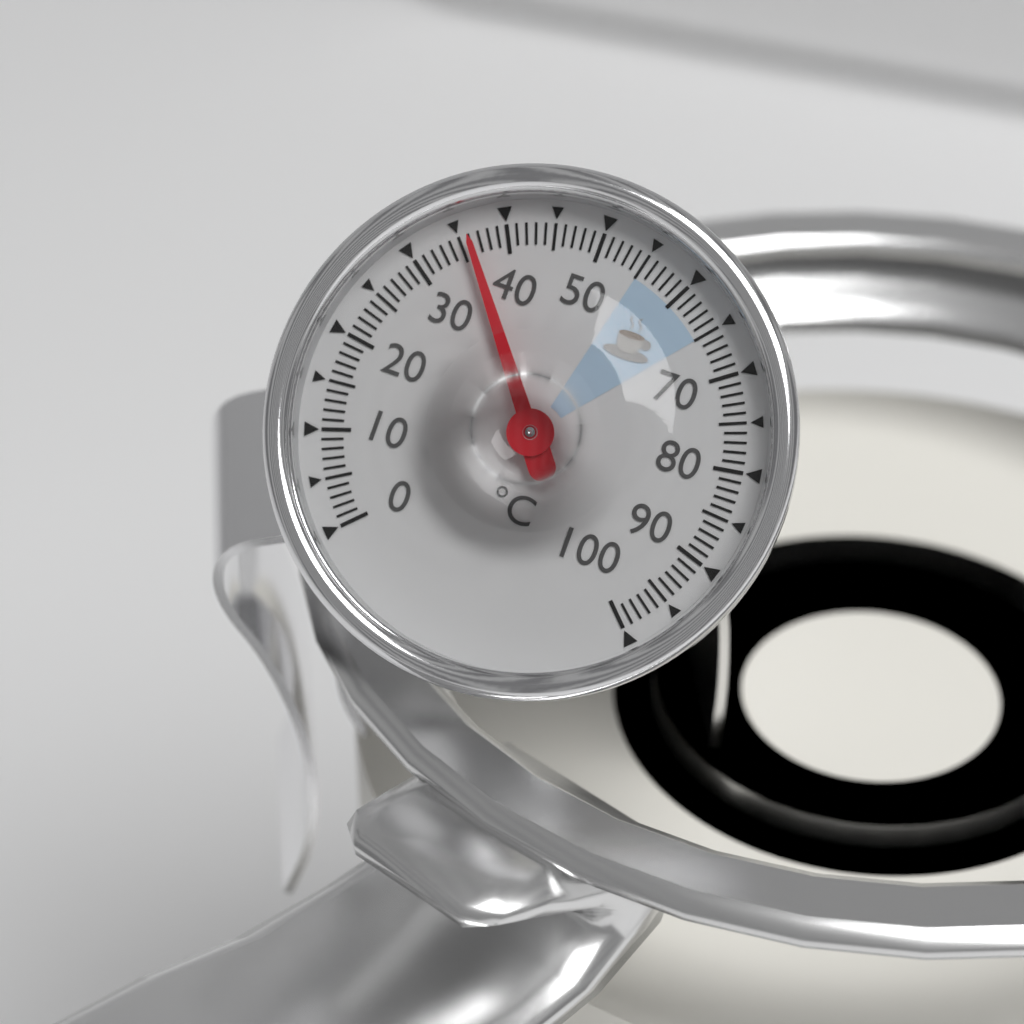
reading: 36 °C
